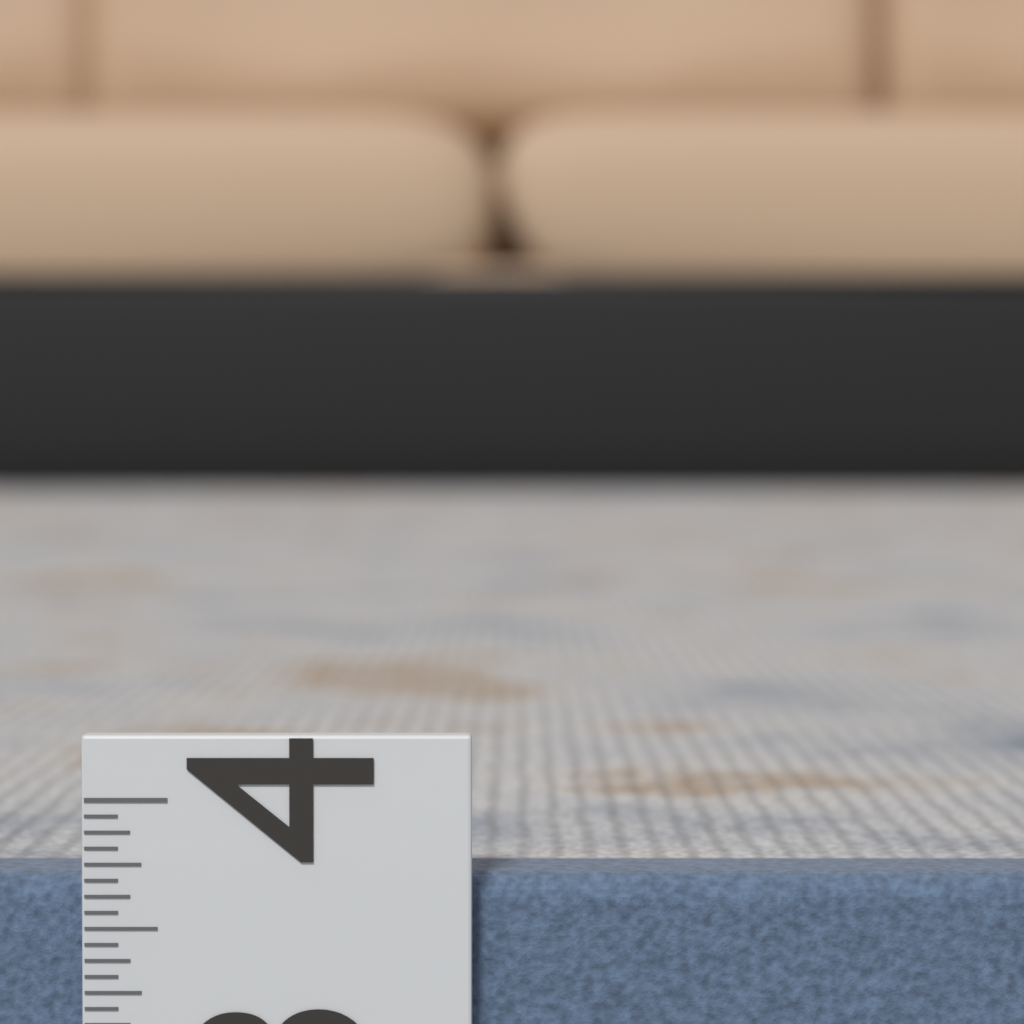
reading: 3.6875 (no unit)
